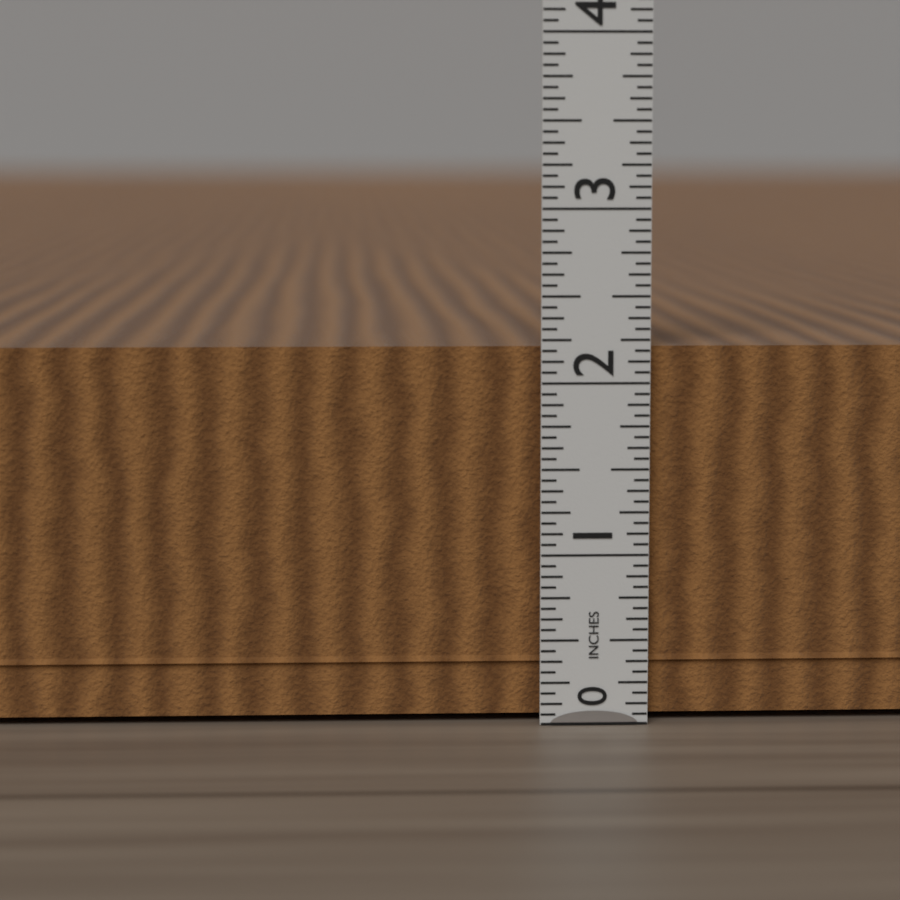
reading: 2.2500 in
